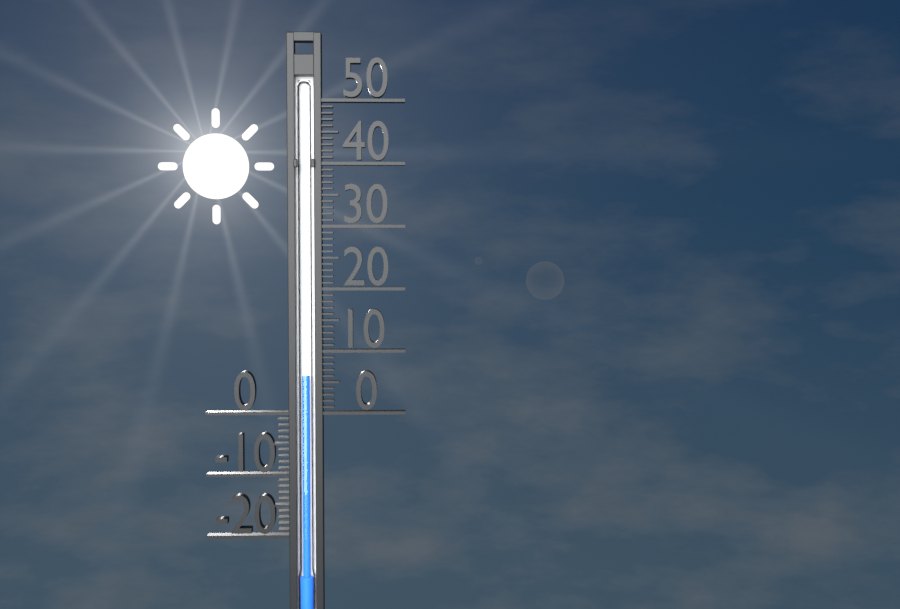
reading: 6 (no unit)
